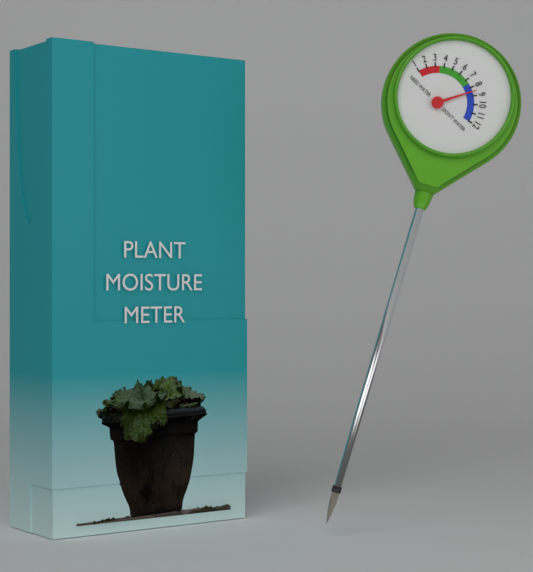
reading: 8.5 (no unit)
